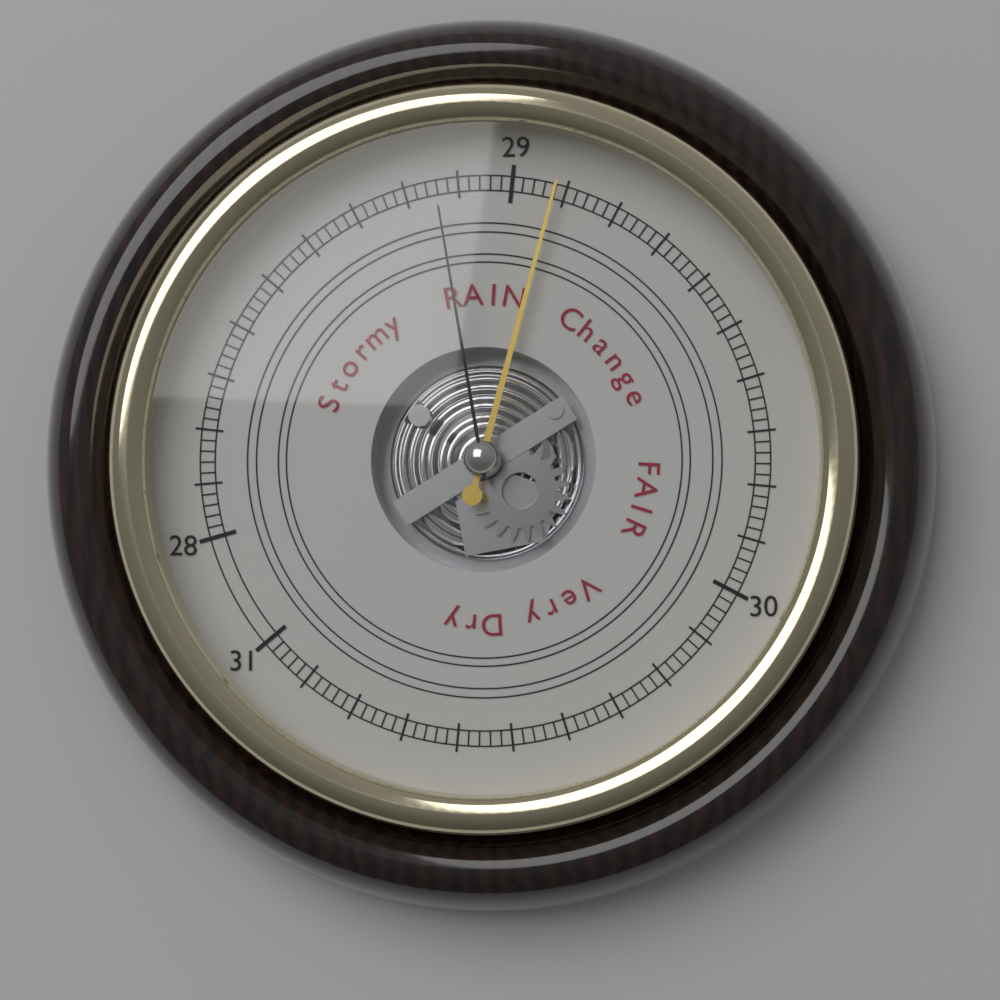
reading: 29.08 (no unit)
